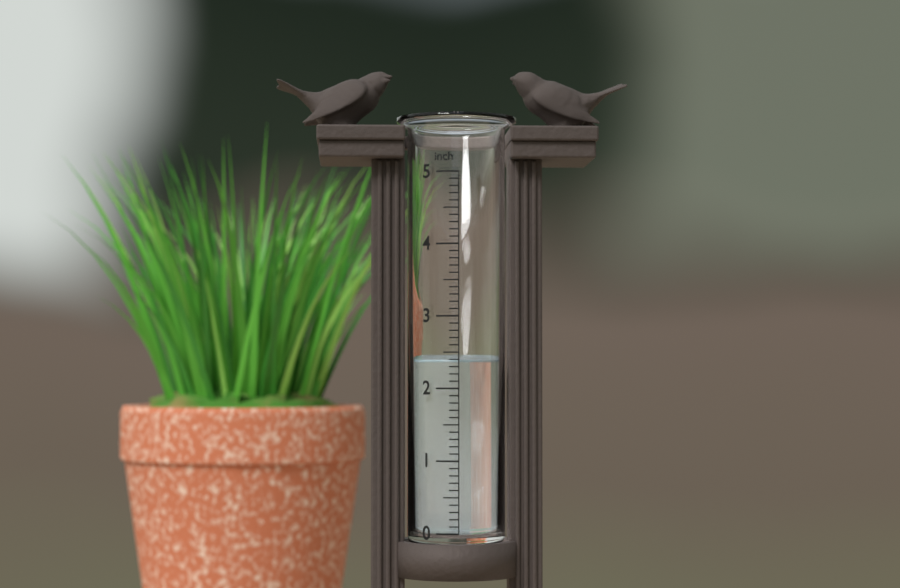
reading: 2.4 inch
